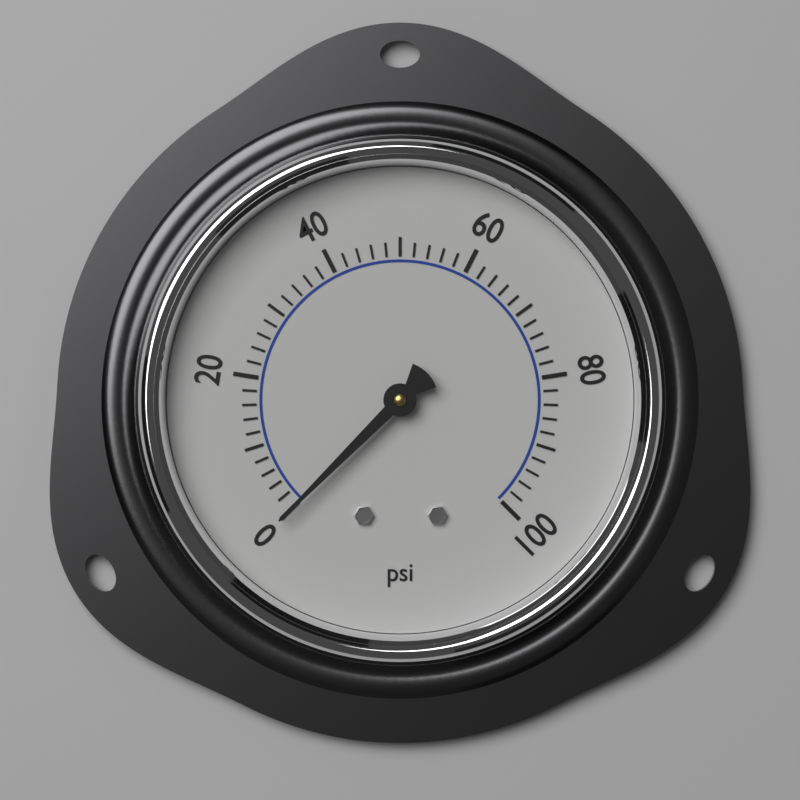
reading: 0 psi
